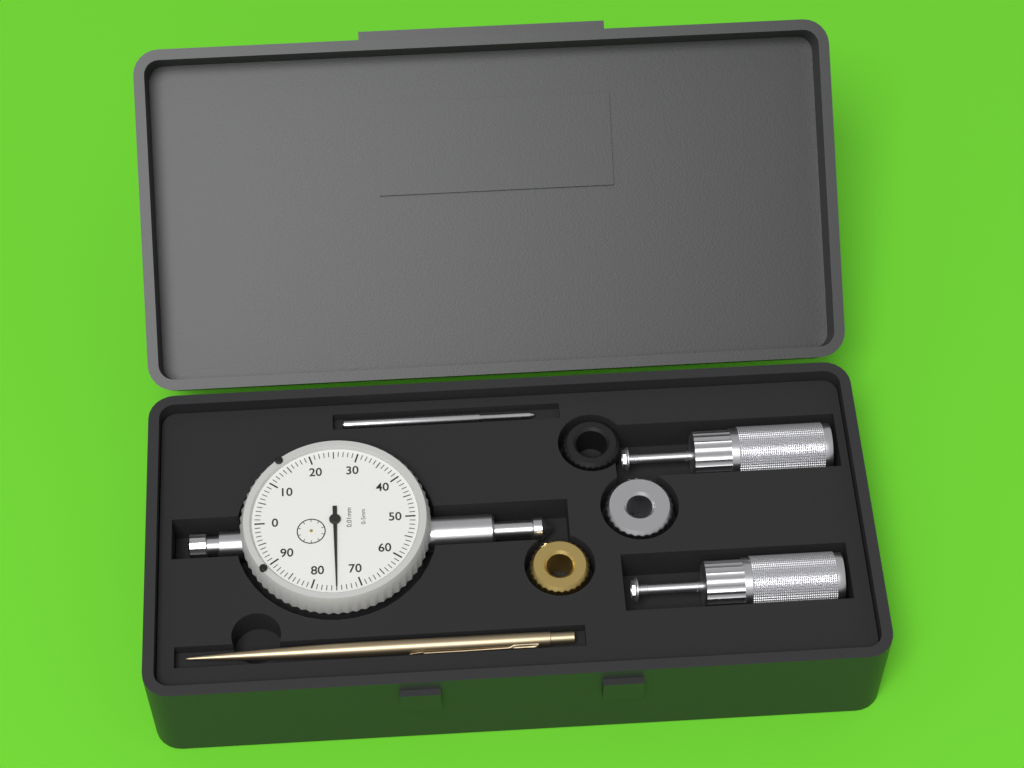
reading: 0.75 mm
